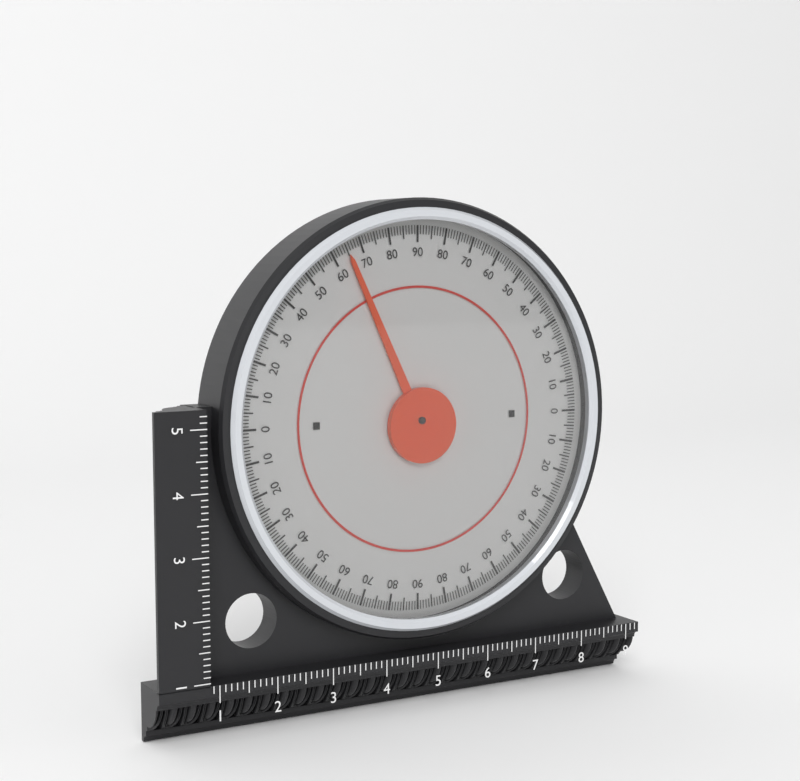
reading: 65 (no unit)
